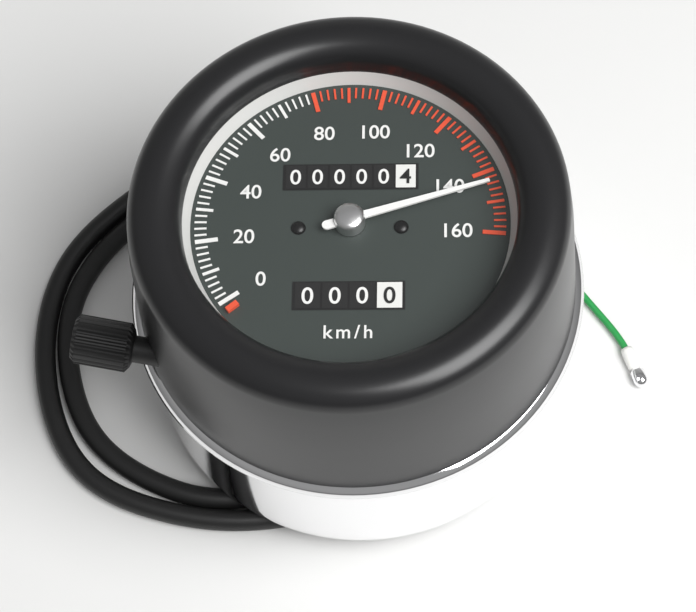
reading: 144 km/h
